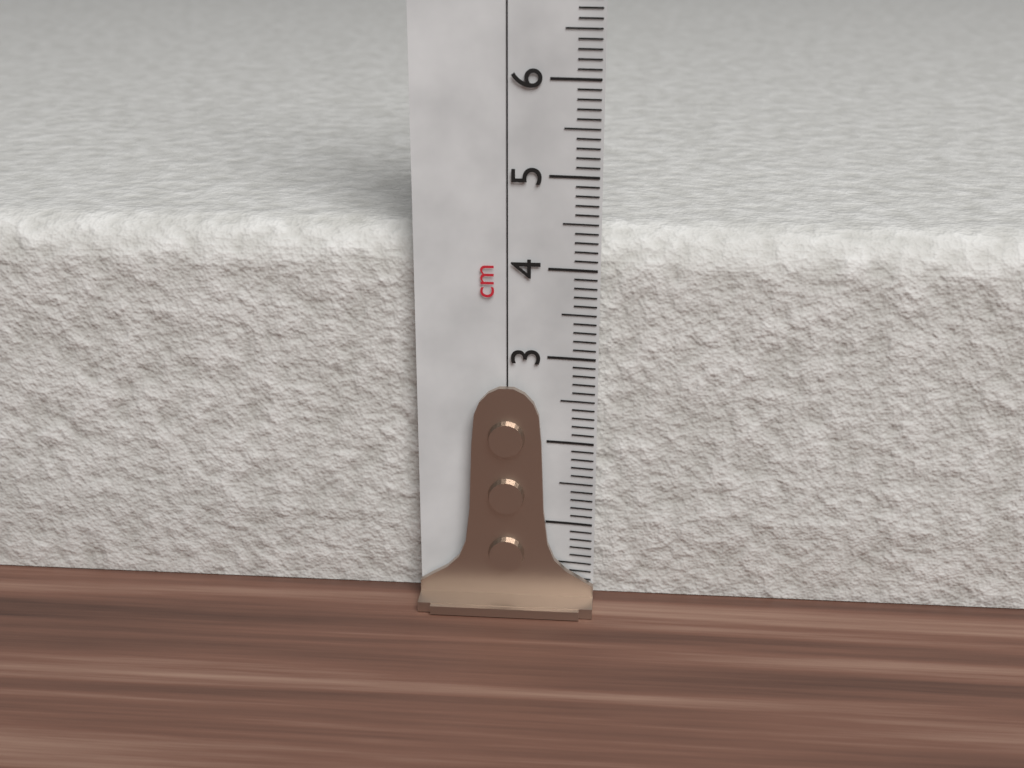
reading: 4.4 cm
